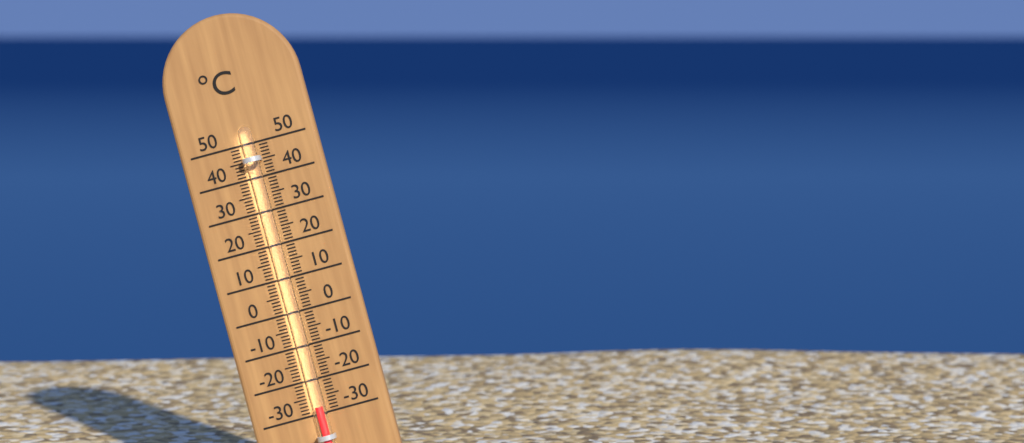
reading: -28 °C
